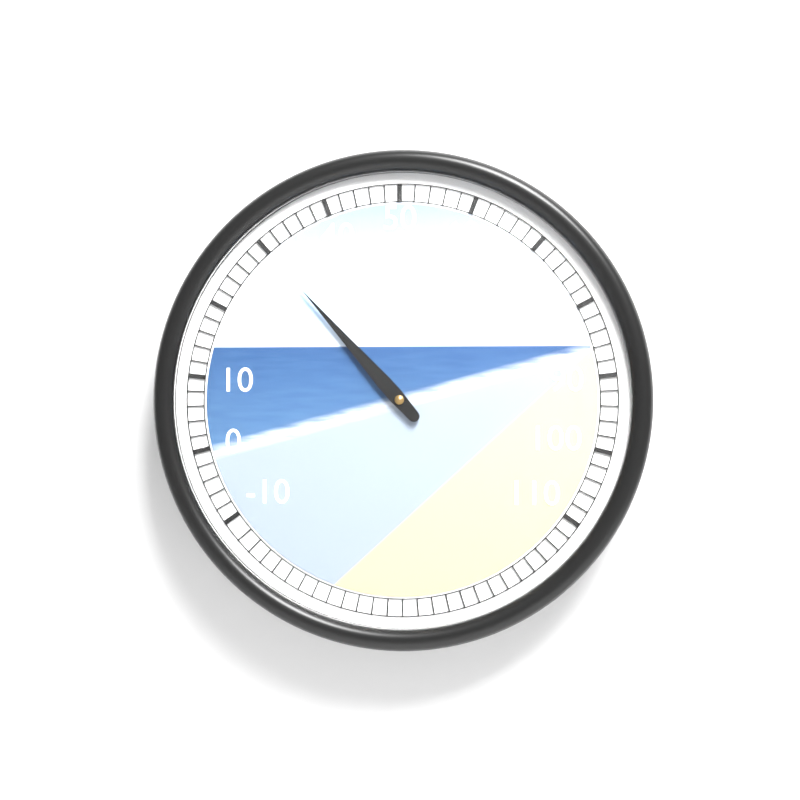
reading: 30 (no unit)
